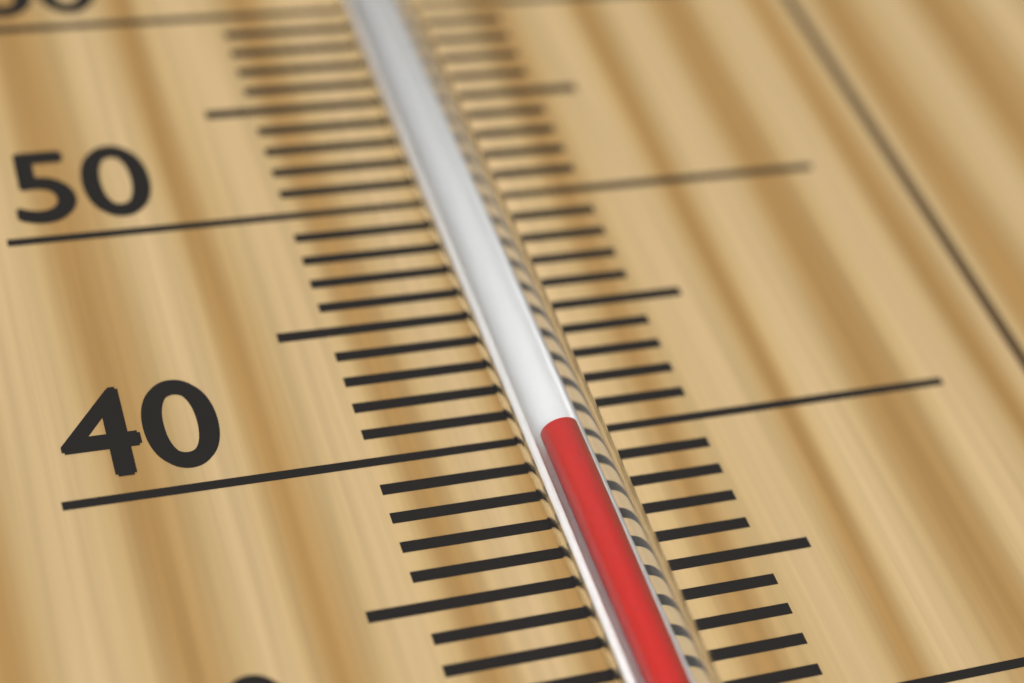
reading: 39 °C
